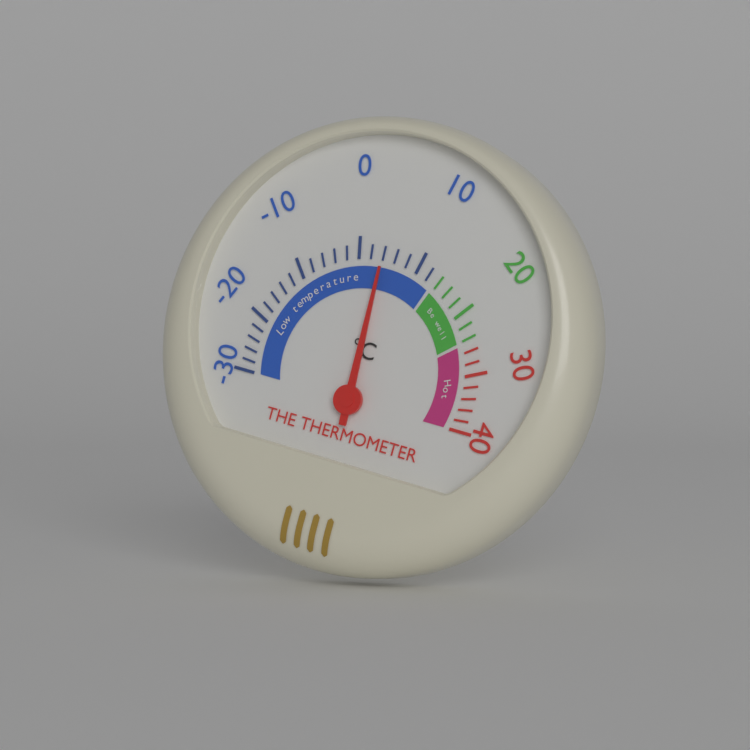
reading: 4 °C
